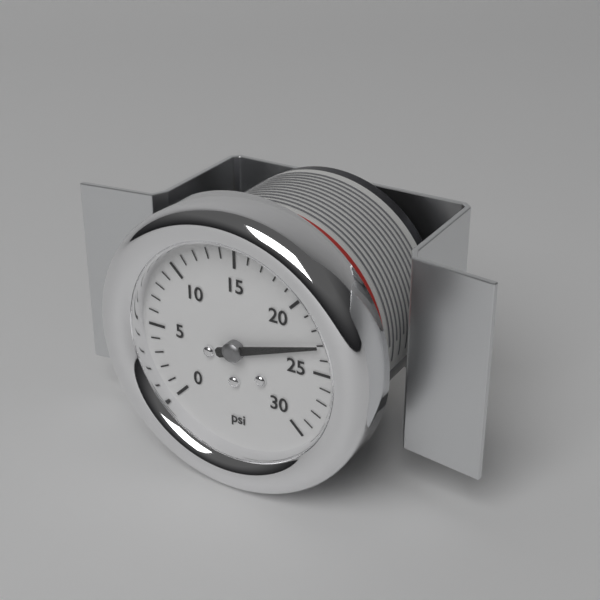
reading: 23 psi
